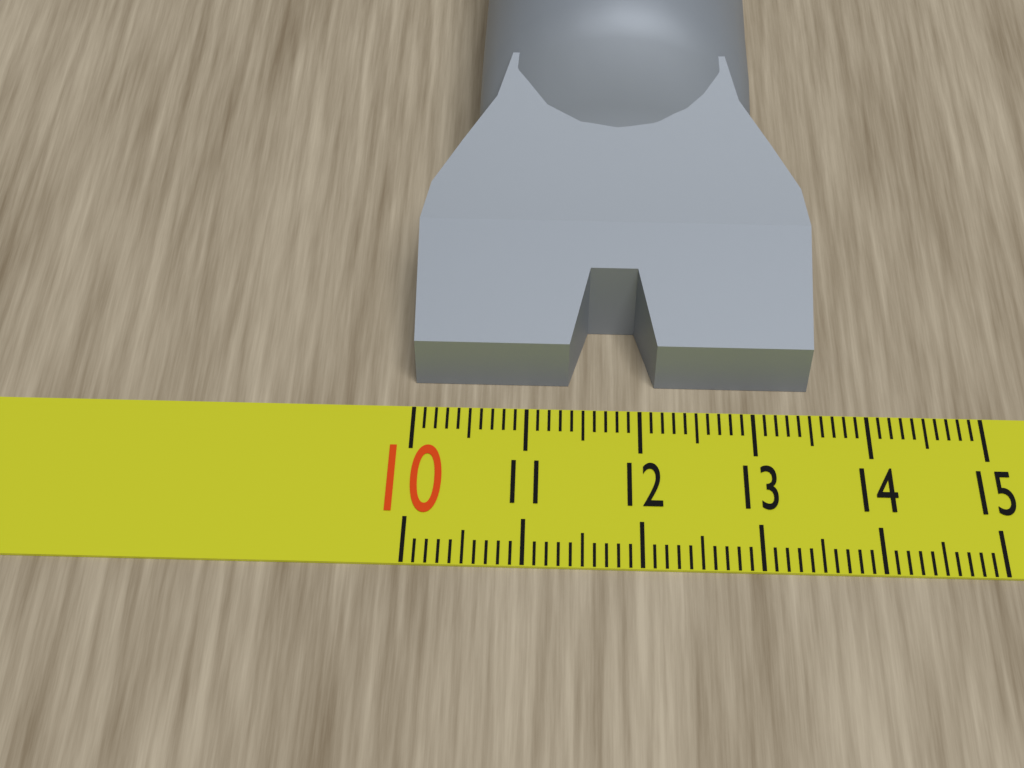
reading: 13.5 (no unit)
